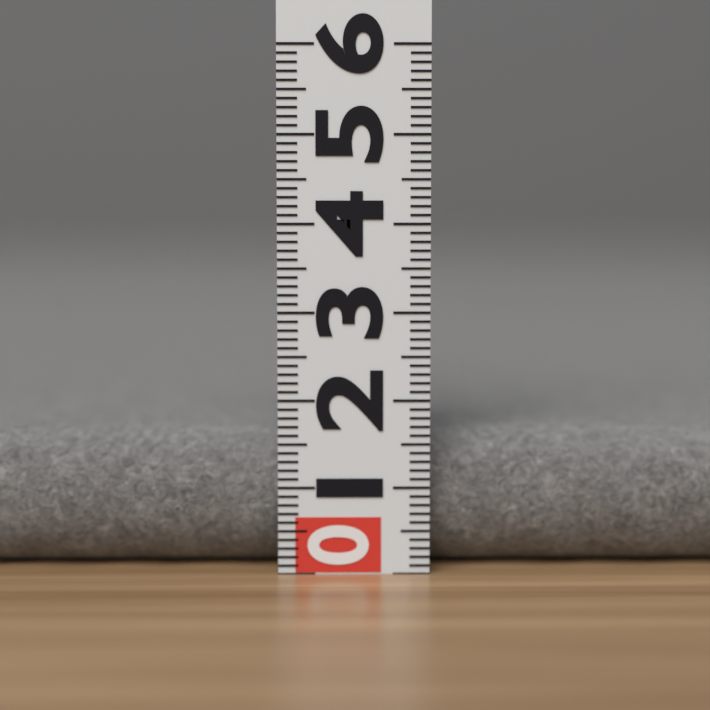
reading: 1.6 (no unit)
